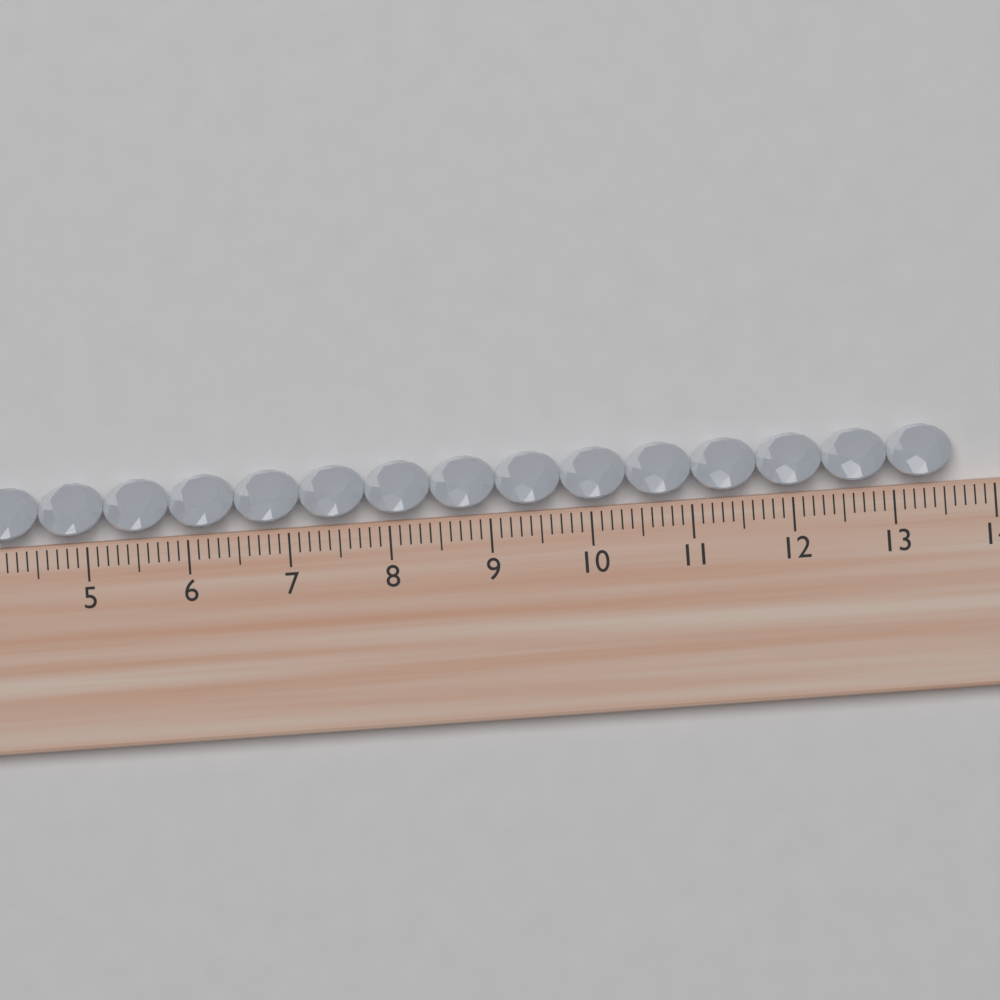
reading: 13.6 cm
